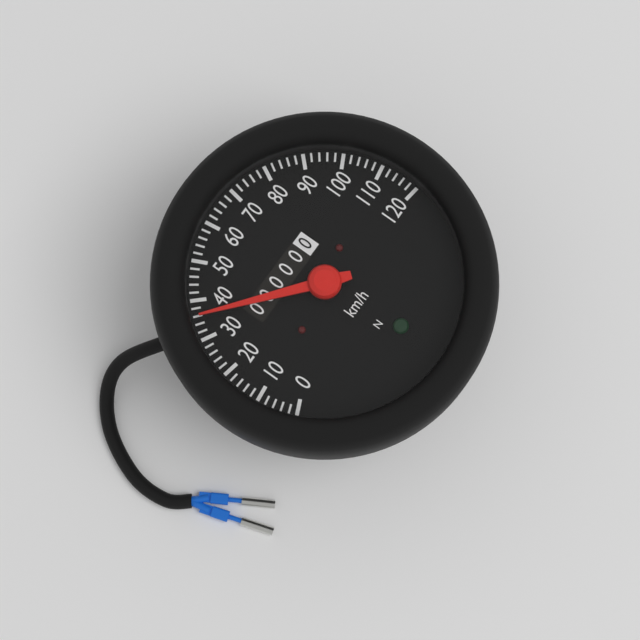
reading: 36 km/h
